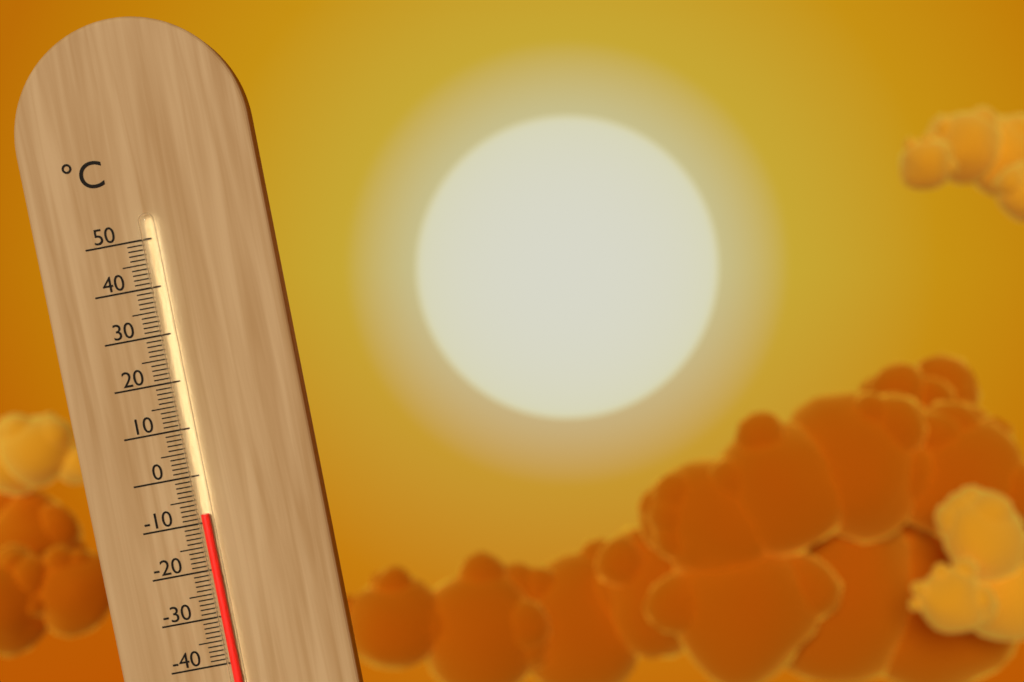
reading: -8 °C
